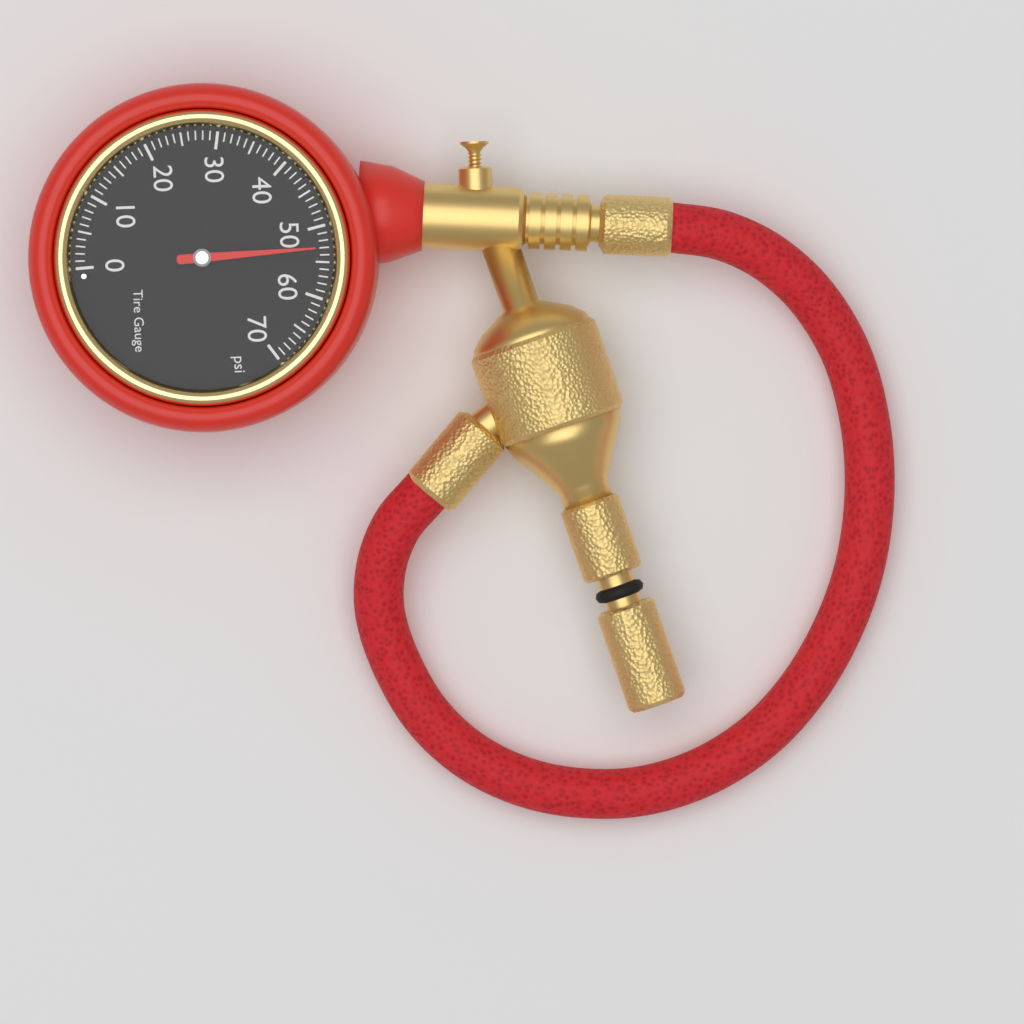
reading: 53 psi
